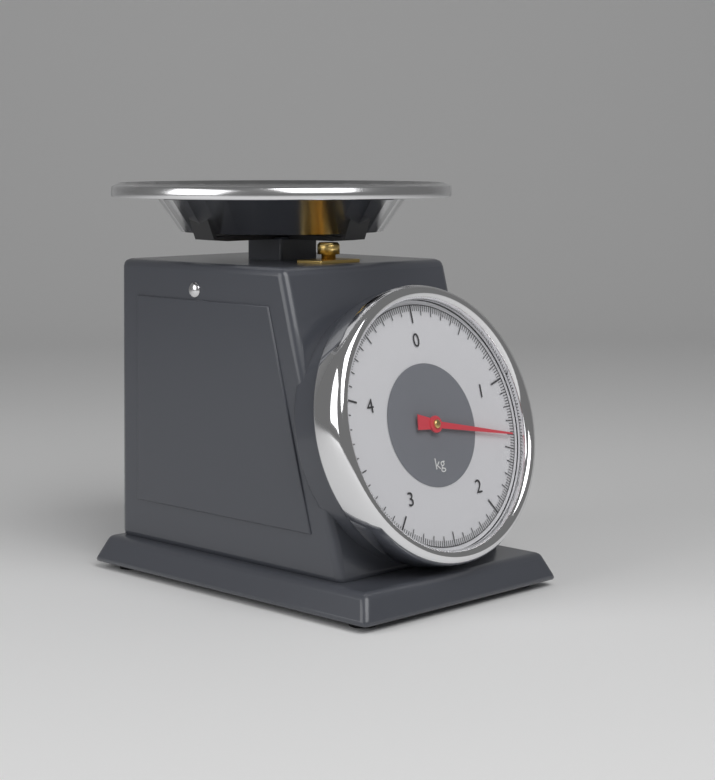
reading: 1.40 kg
